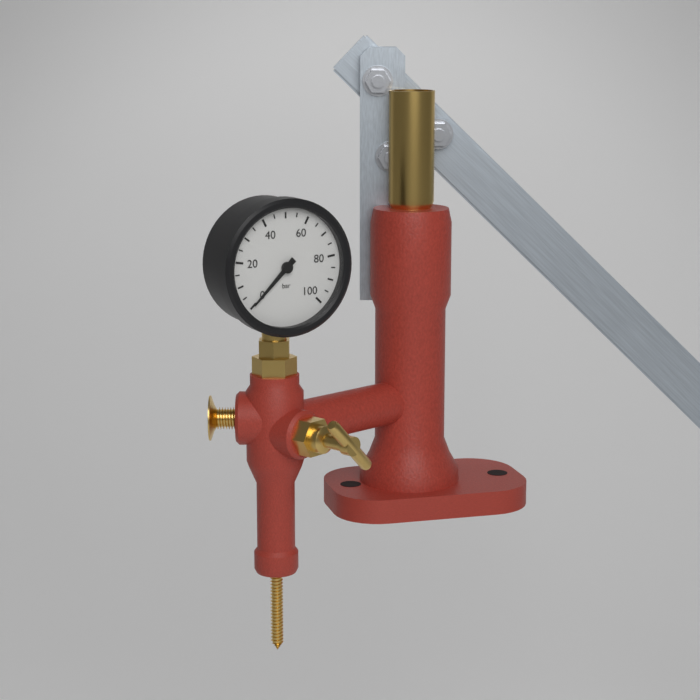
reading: 0 bar
